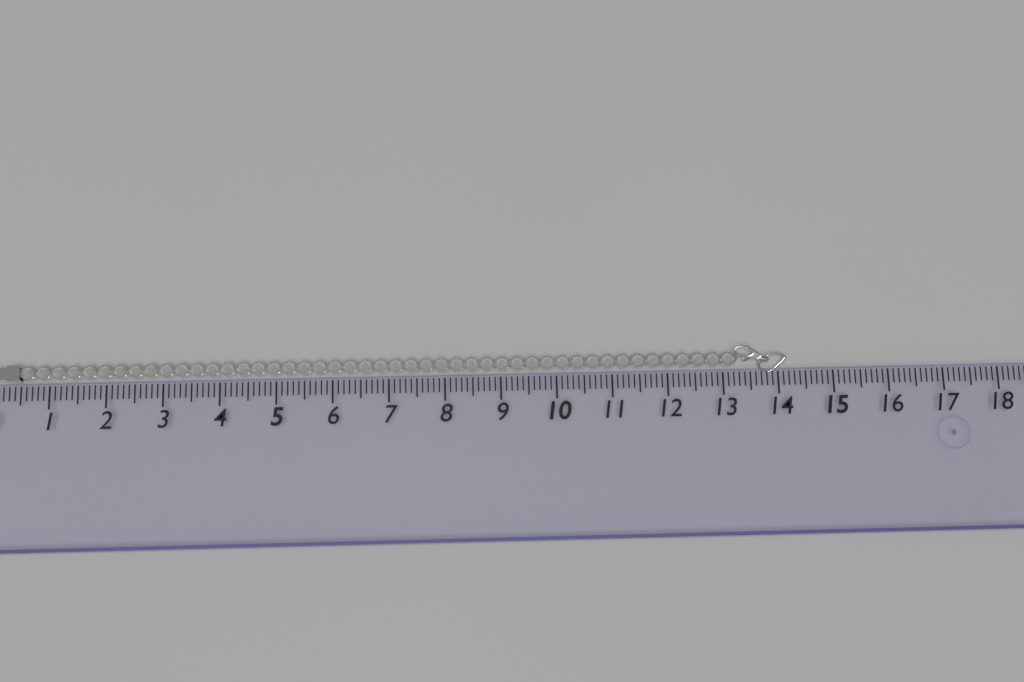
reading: 14.2 (no unit)
